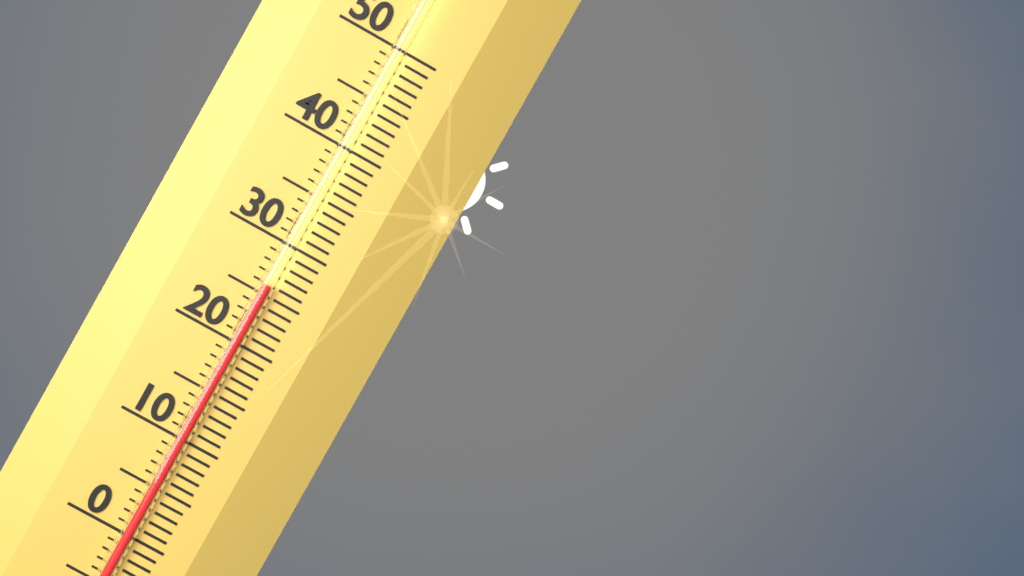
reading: 26 (no unit)
